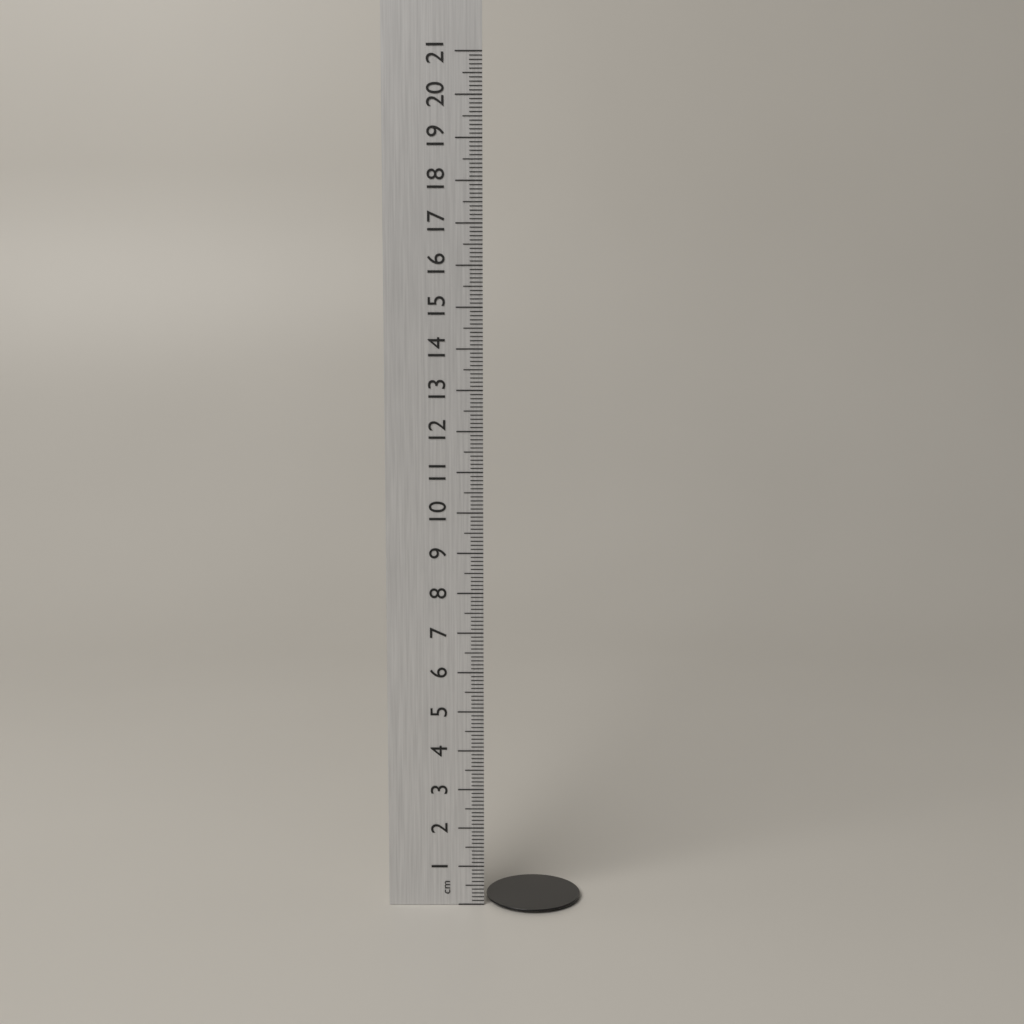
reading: 0.1 cm
